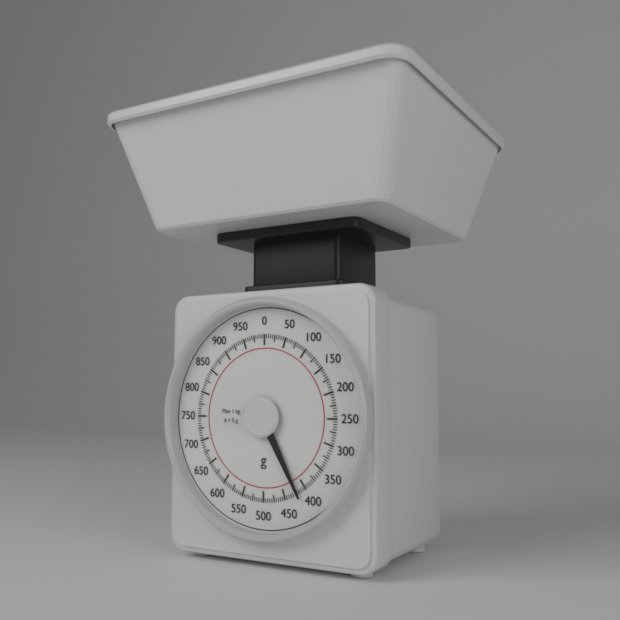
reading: 420 g
